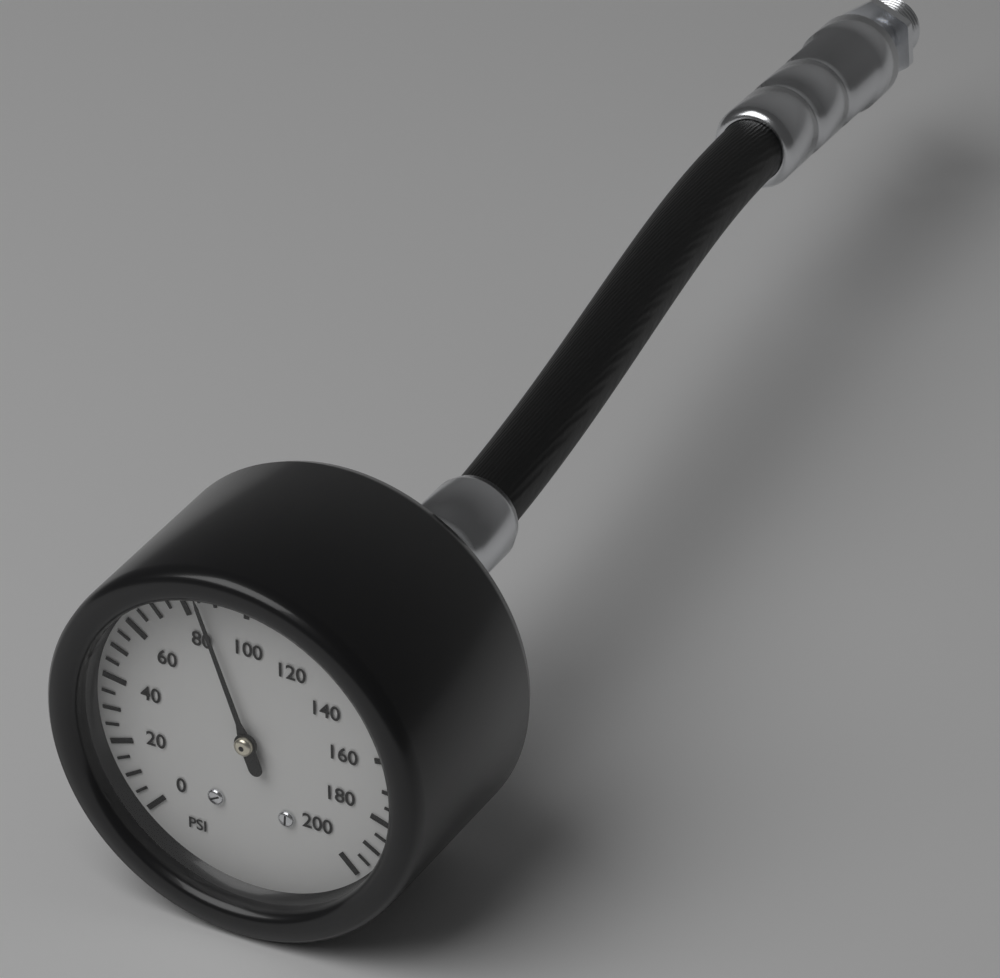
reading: 85 psi
